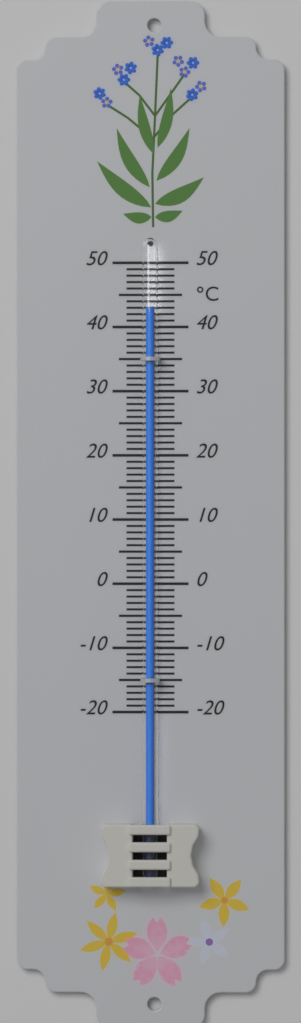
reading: 43 °C
